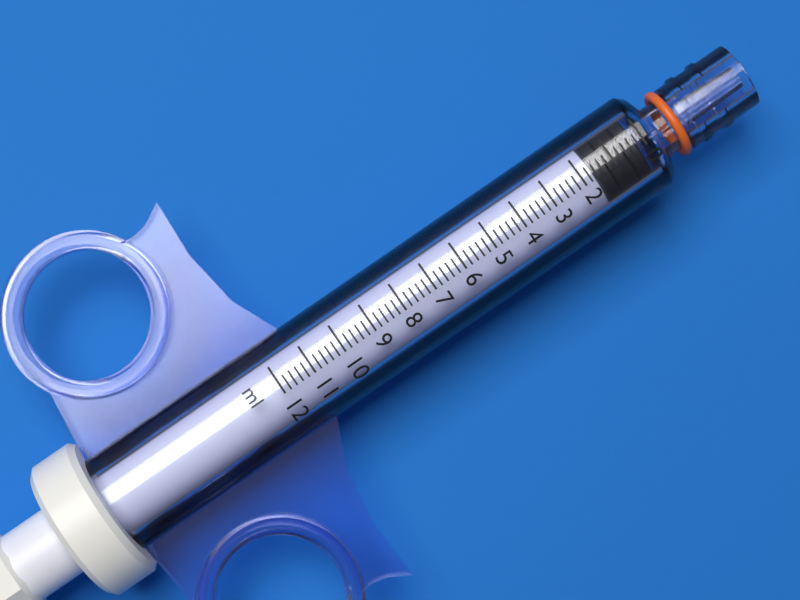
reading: 0.2 ml
